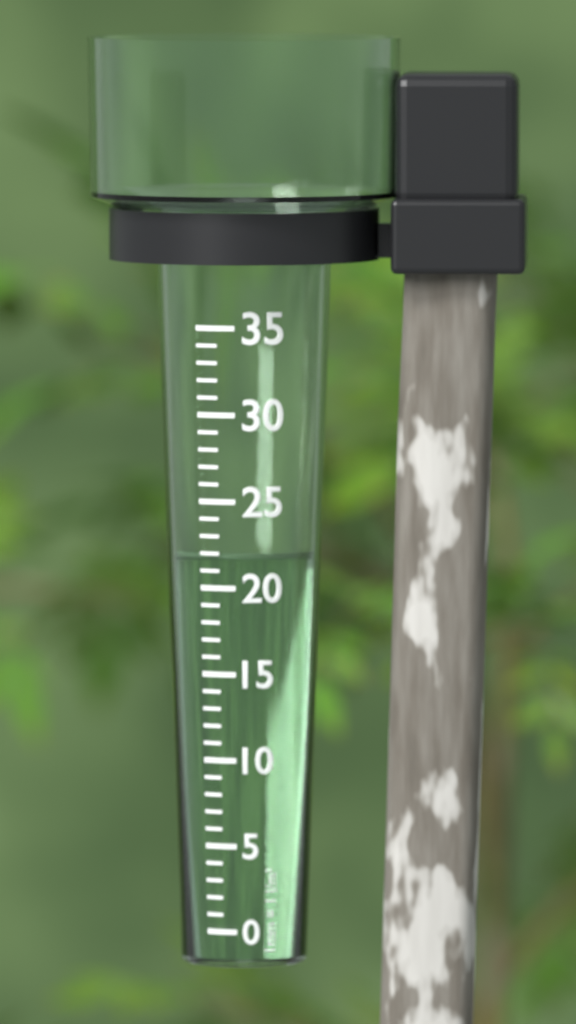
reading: 22 mm
